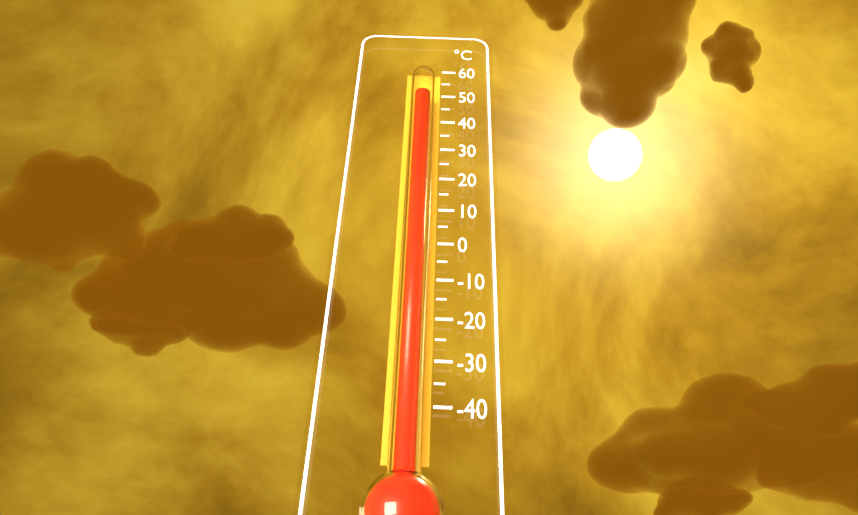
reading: 53 °C
